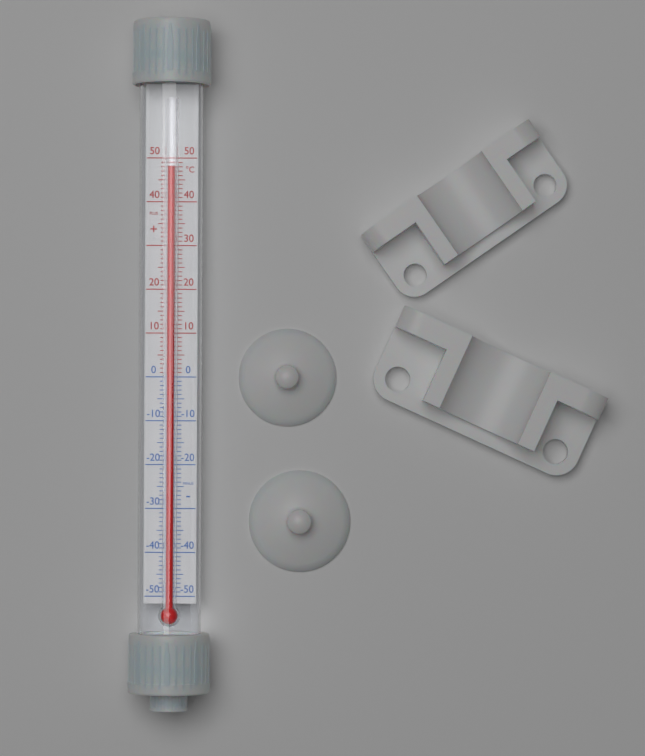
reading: 48 °C
